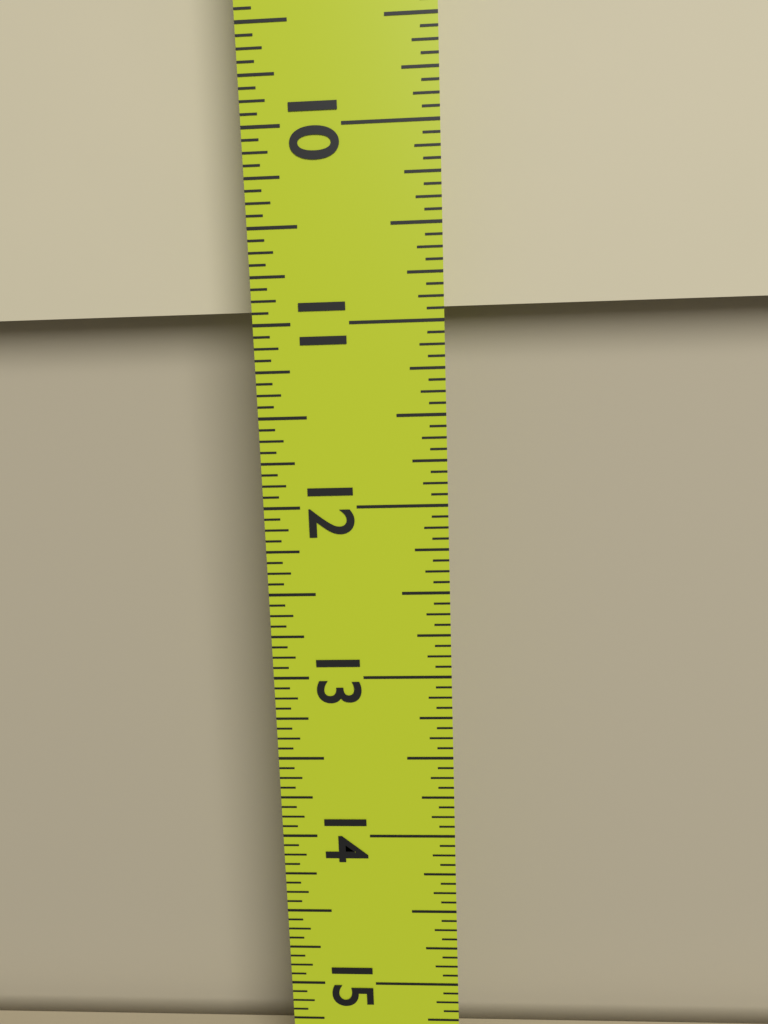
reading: 10.9375 in
